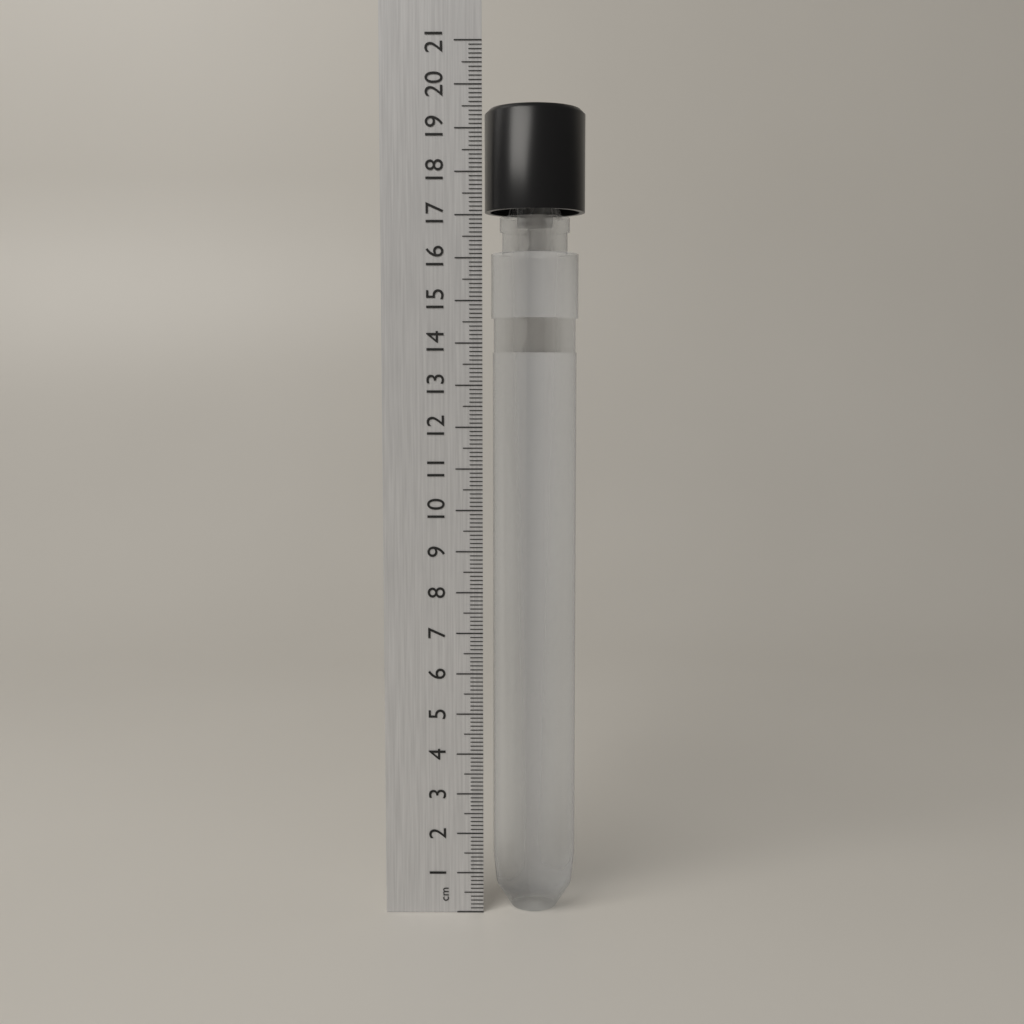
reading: 19.5 cm
